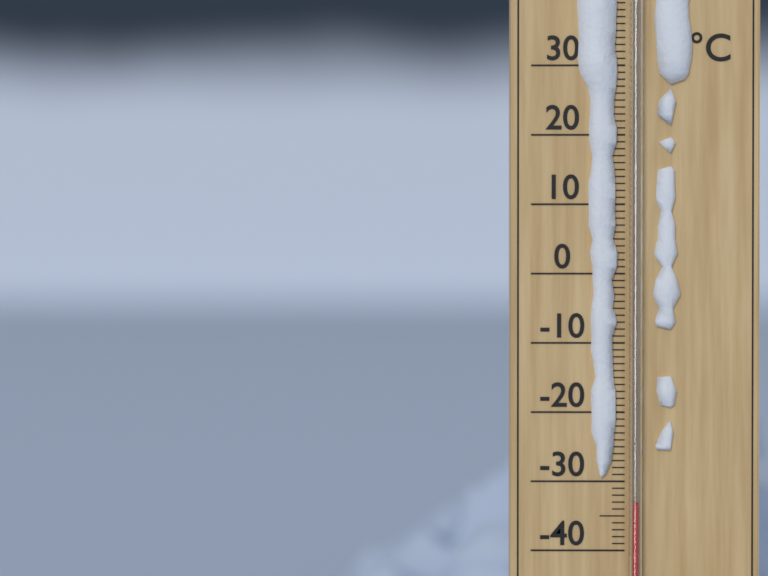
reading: -33 °C
